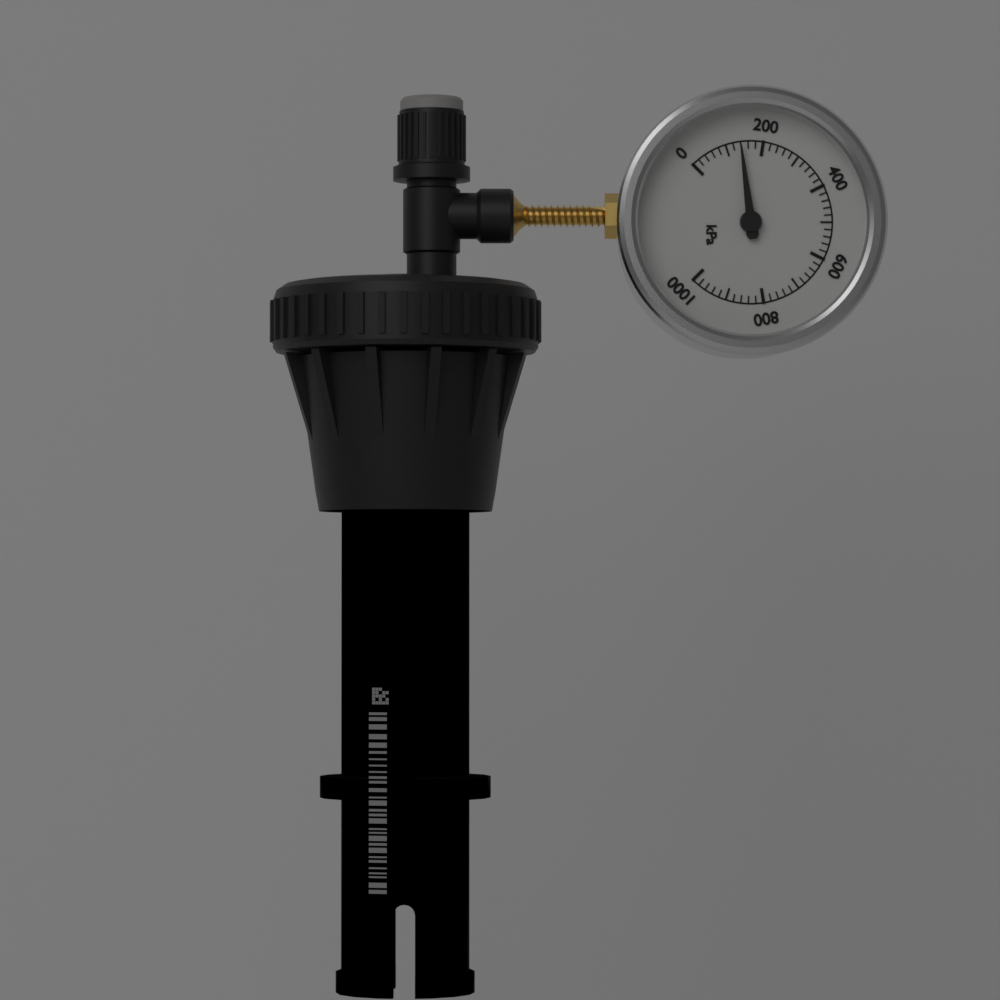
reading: 140 kPa
